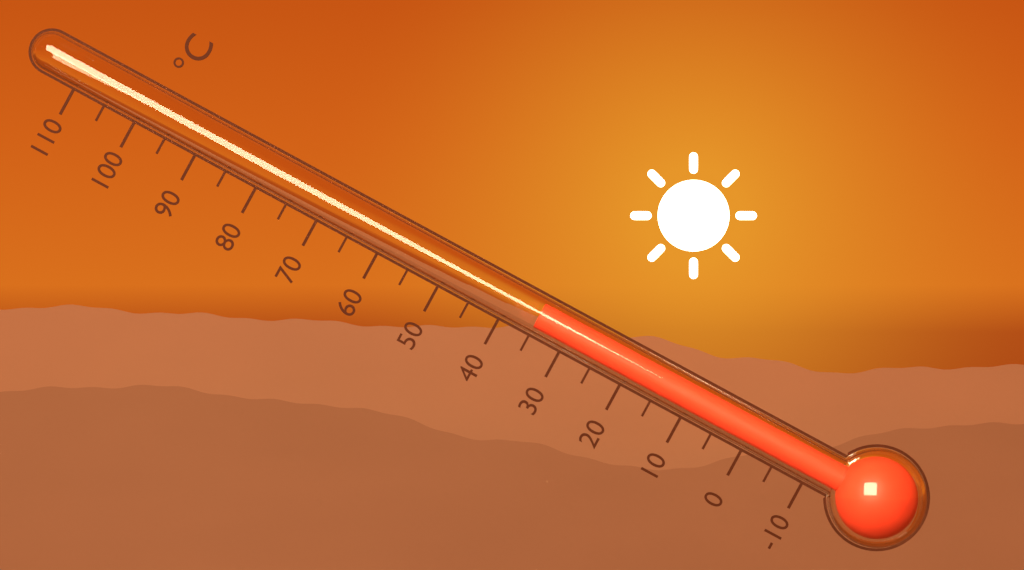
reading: 35 °C
